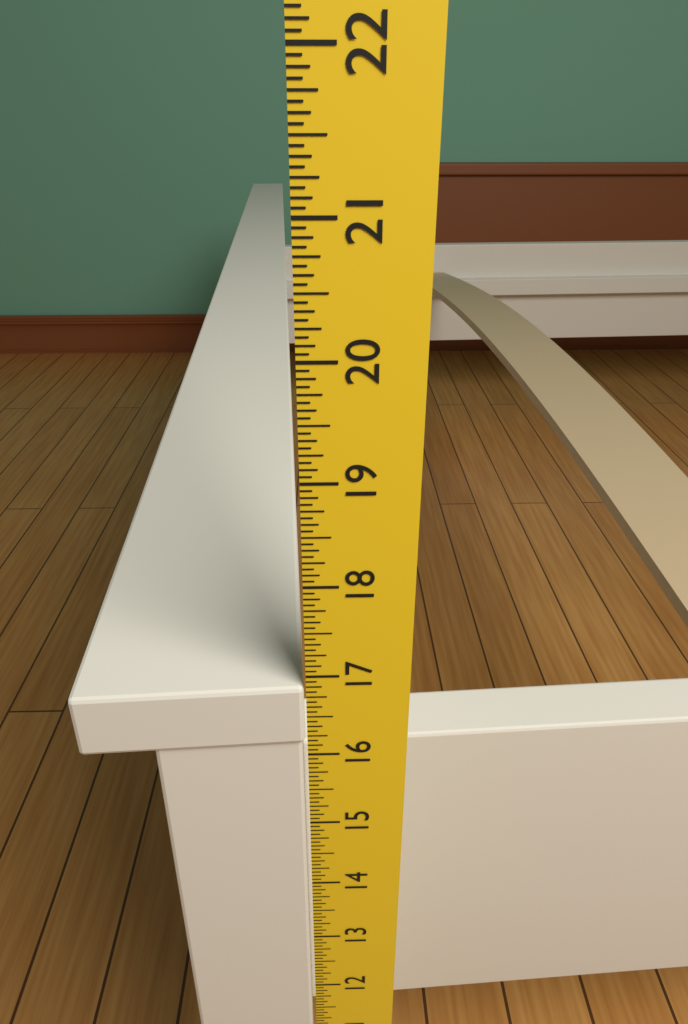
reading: 16.8750 in
